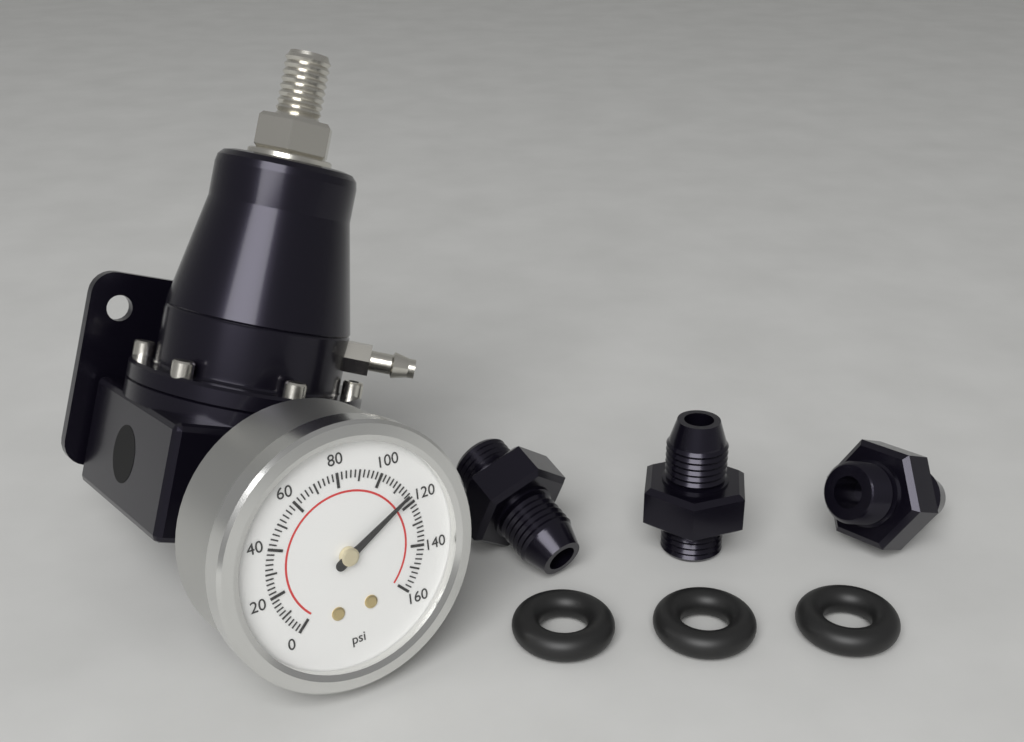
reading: 116 psi
